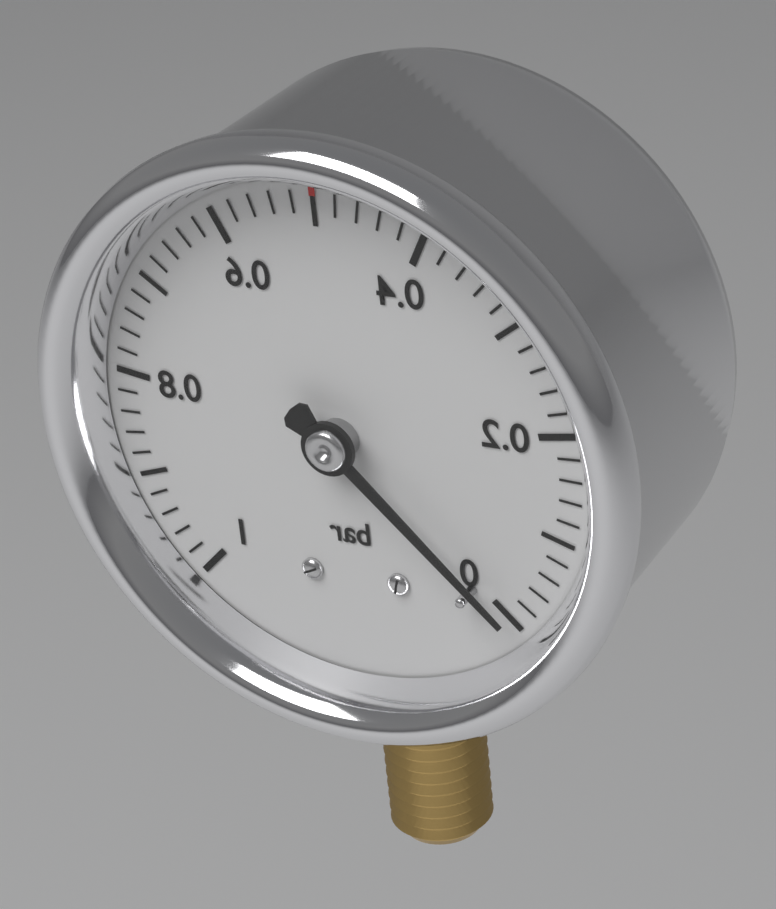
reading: 0.00 bar
